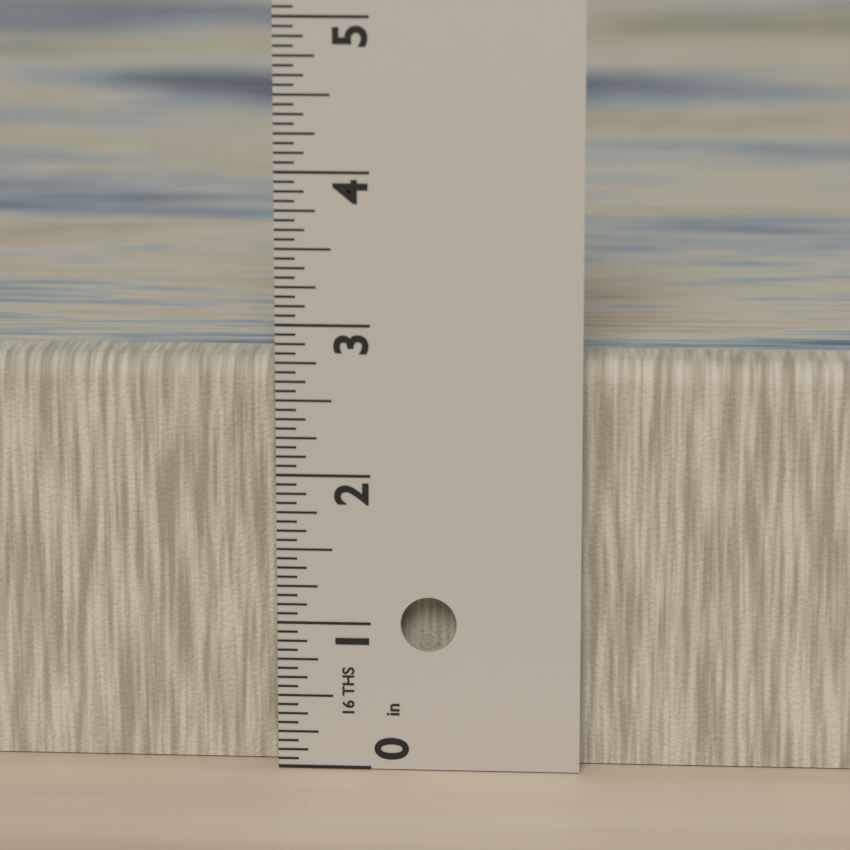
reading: 2.7500 in
